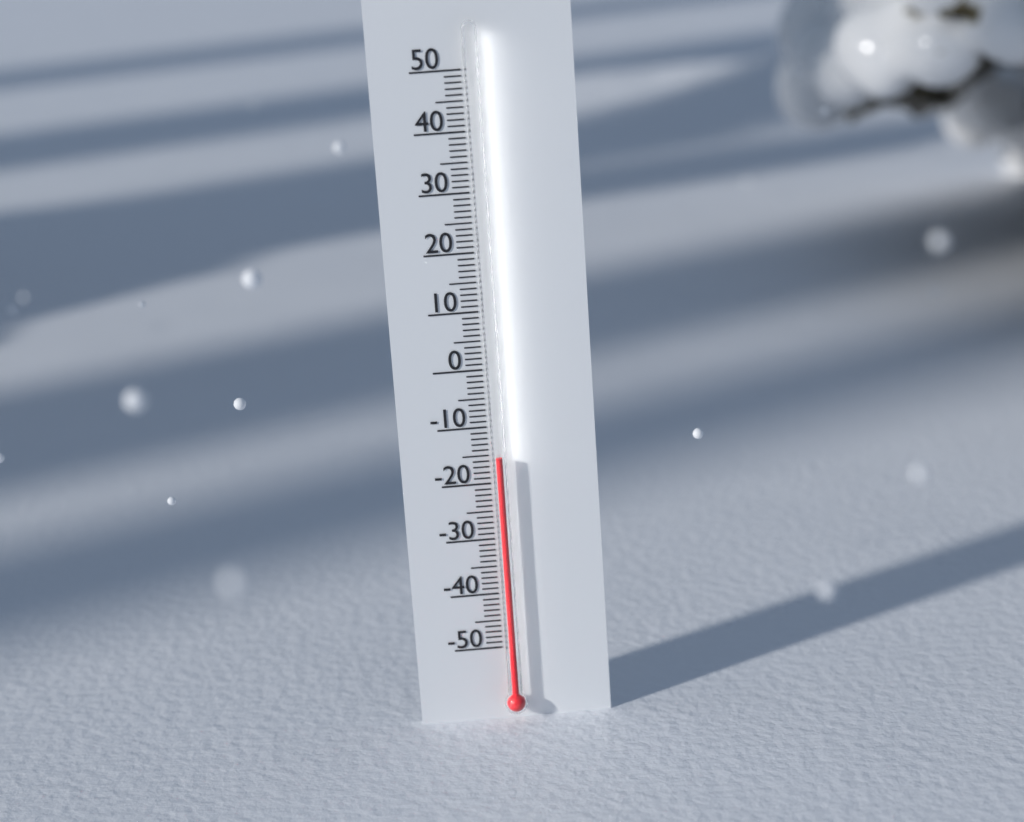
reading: -15 (no unit)
